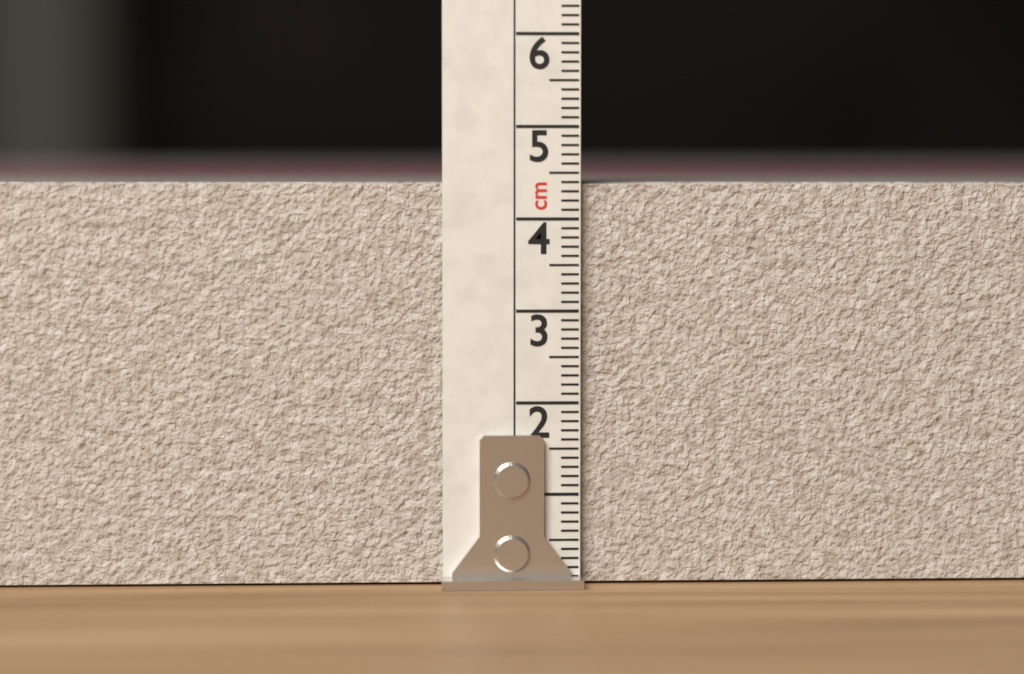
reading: 4.4 cm
